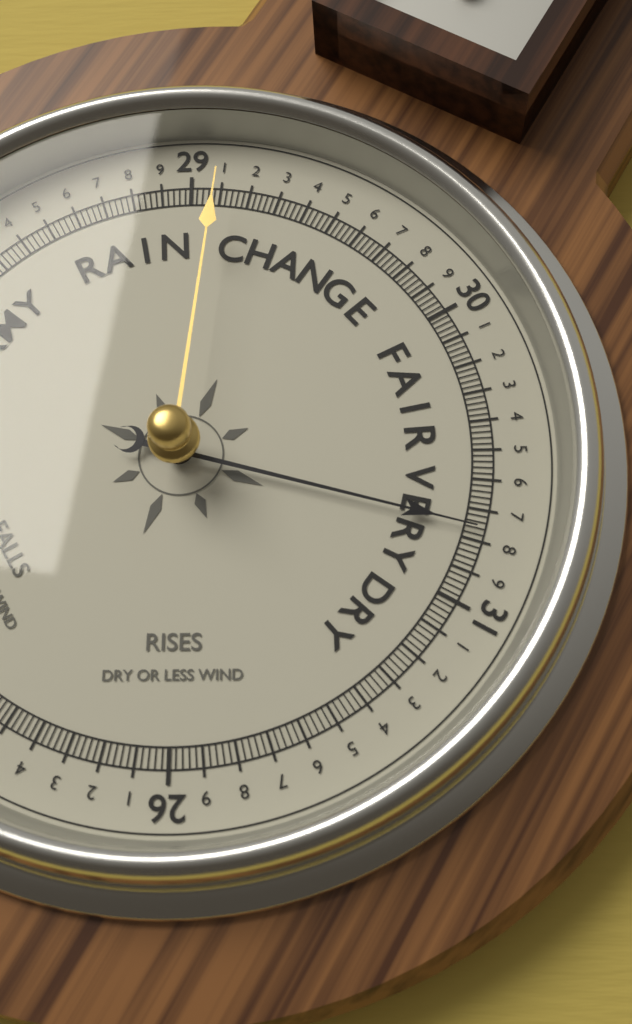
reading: 30.76 (no unit)
